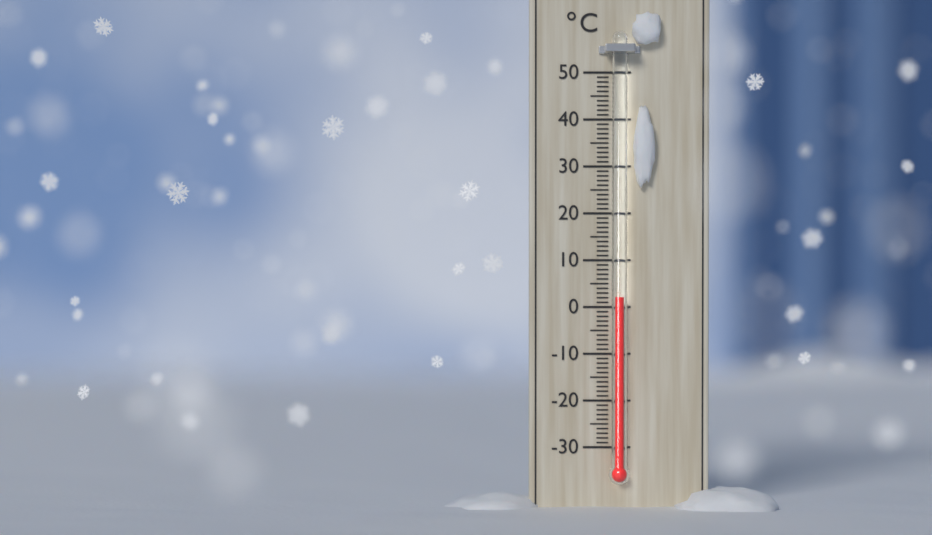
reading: 2 °C
